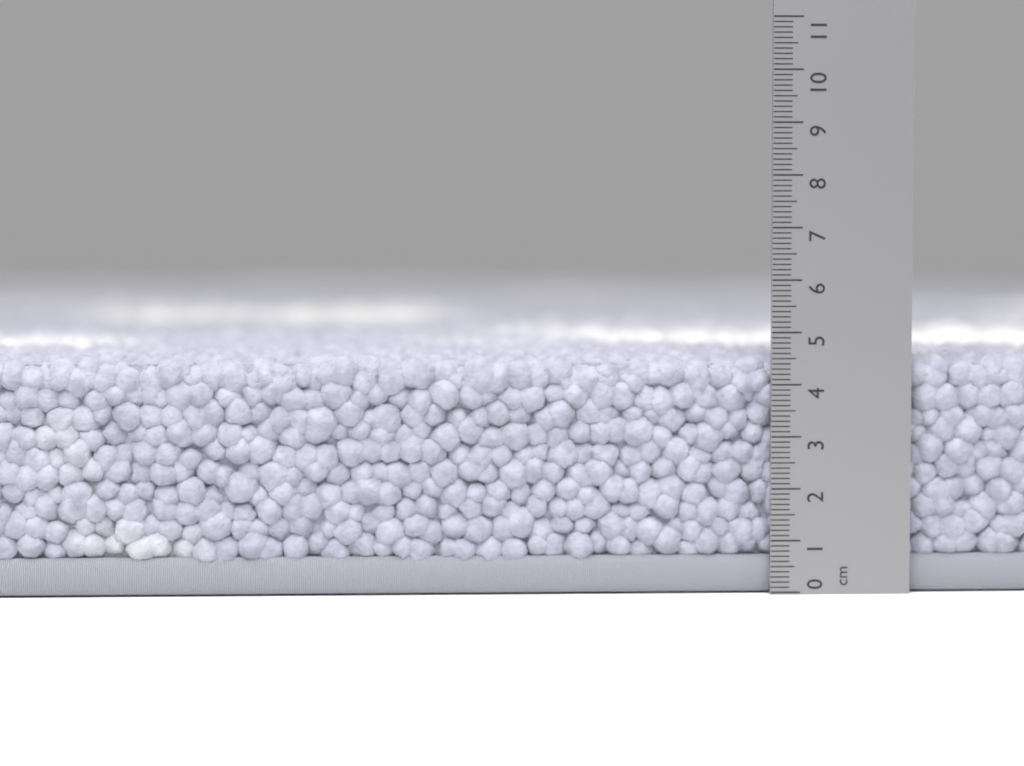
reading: 4.6 cm
